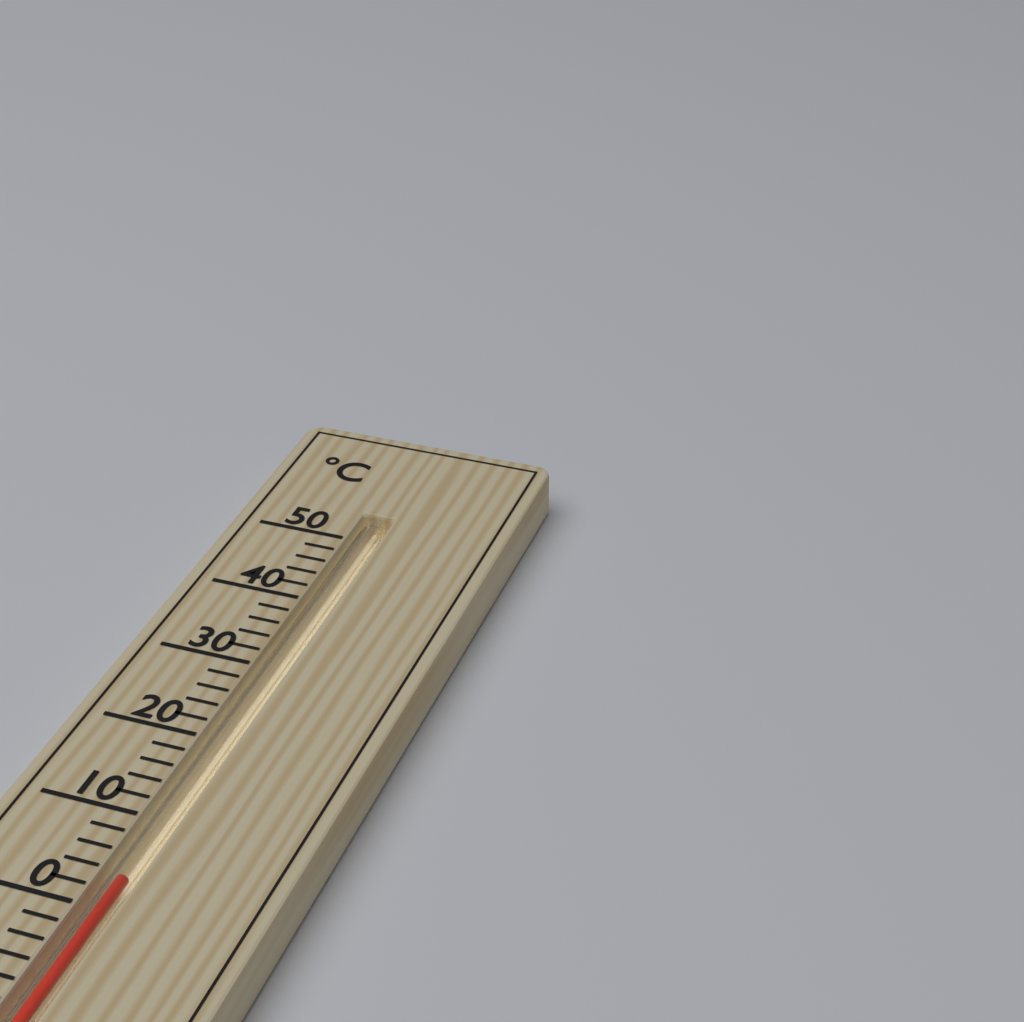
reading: 4 °C
